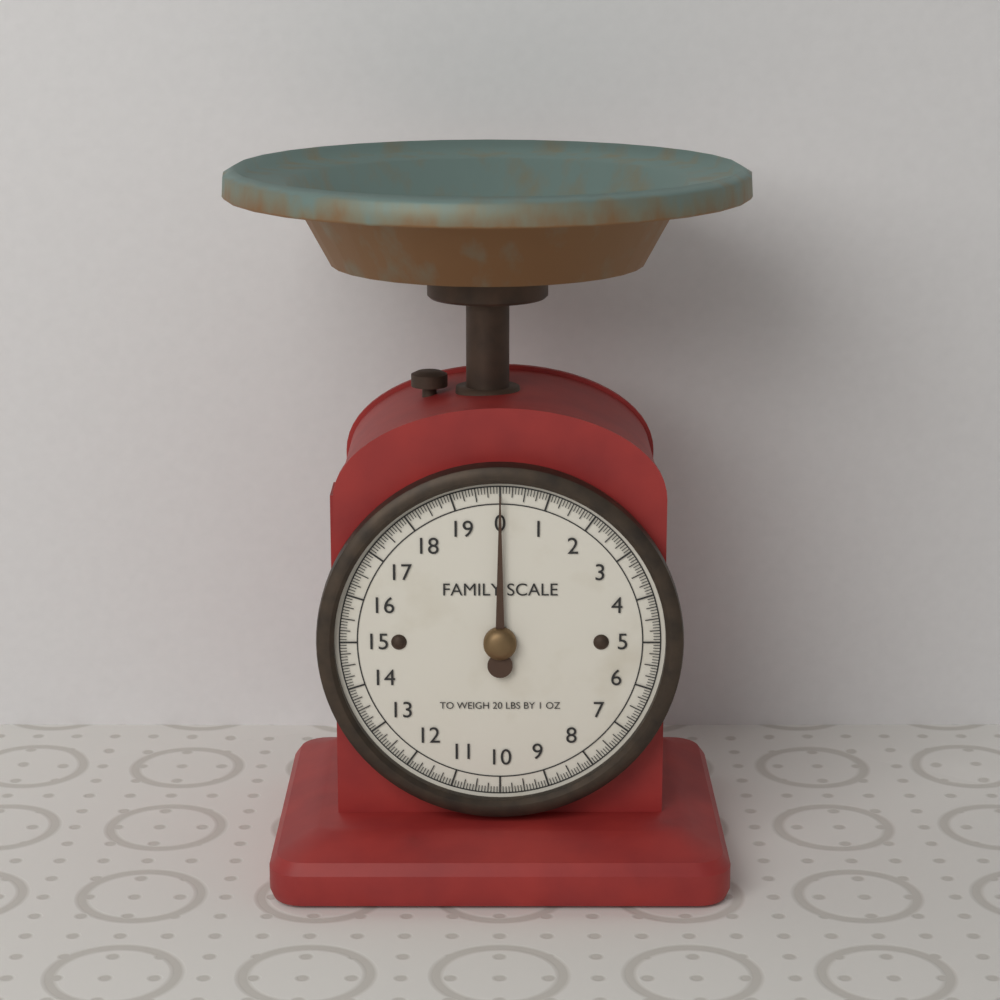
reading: 0.0000 lb
